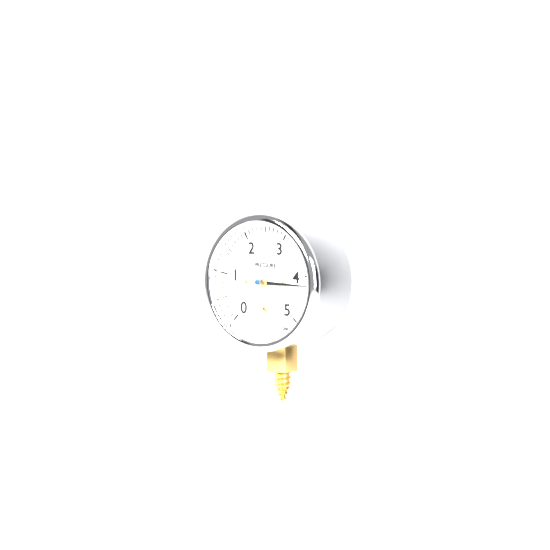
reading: 4.2 psi
